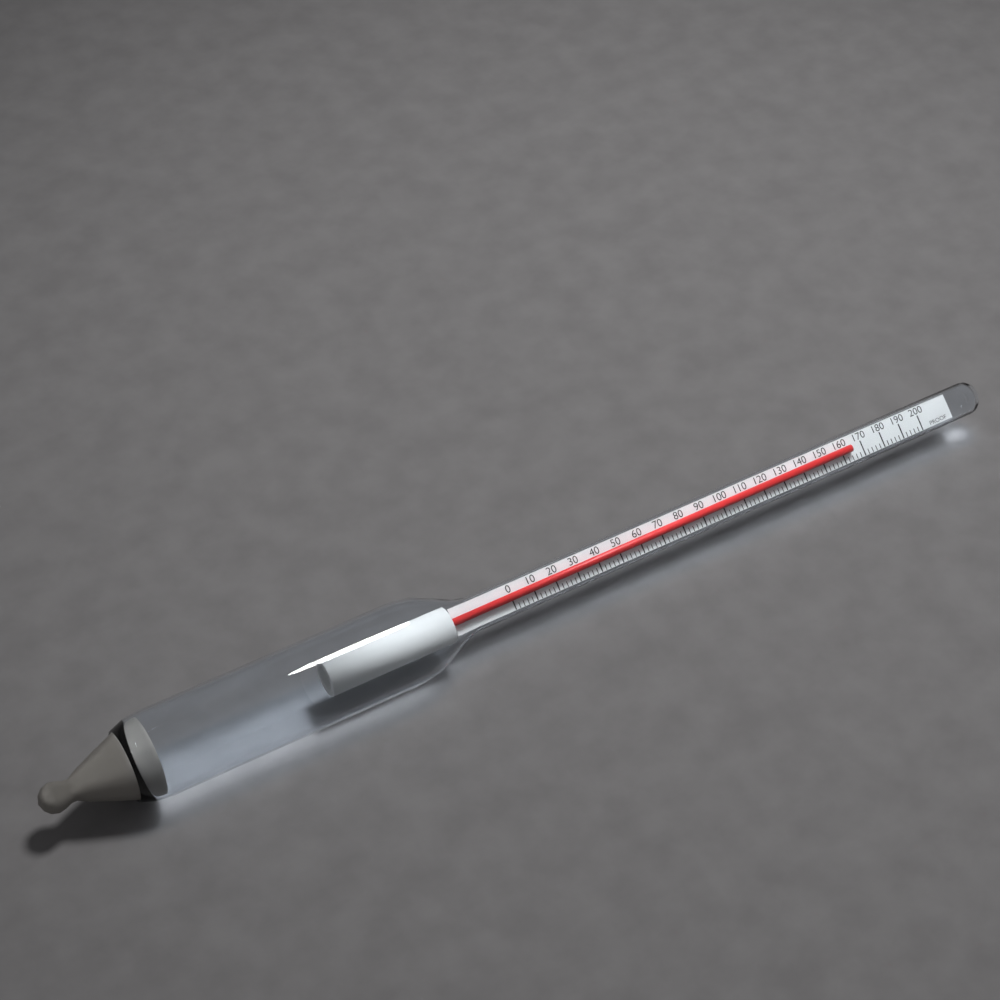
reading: 164 proof
